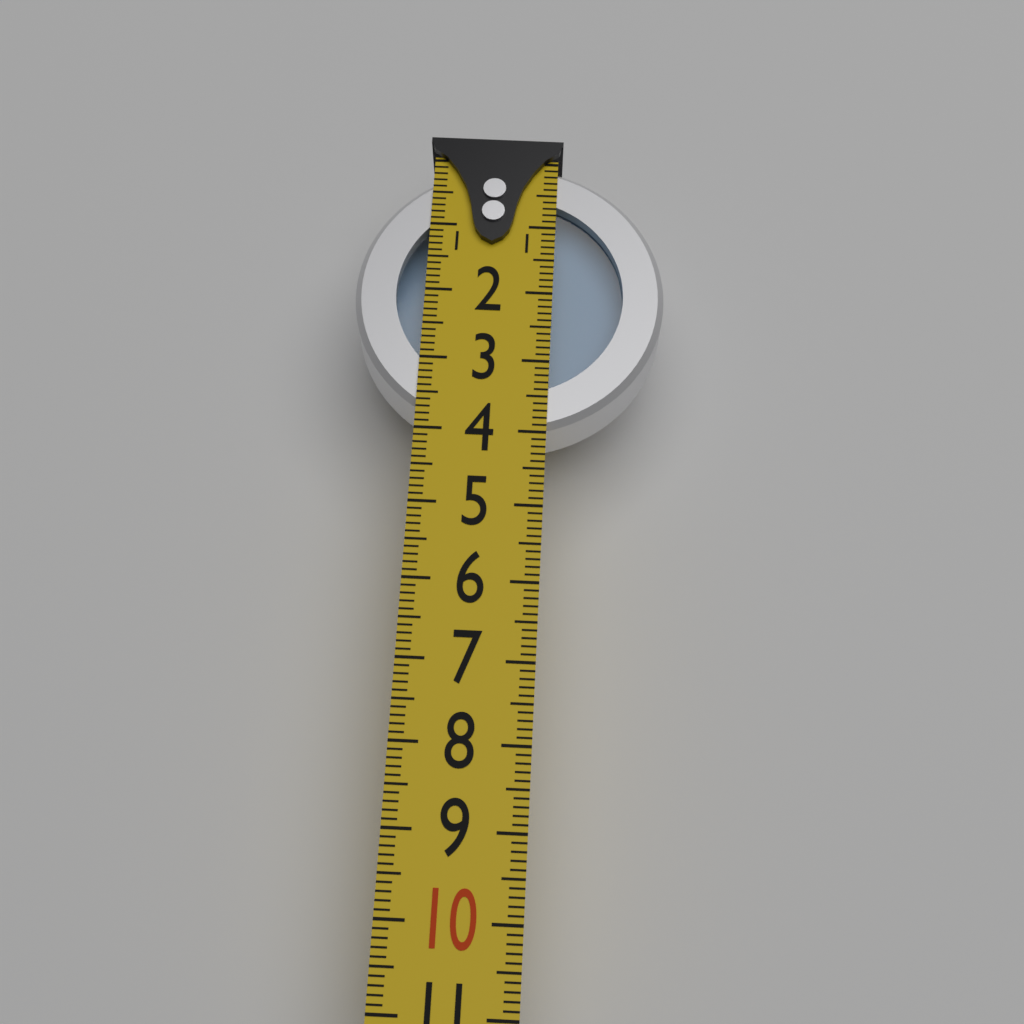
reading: 4.0 (no unit)
